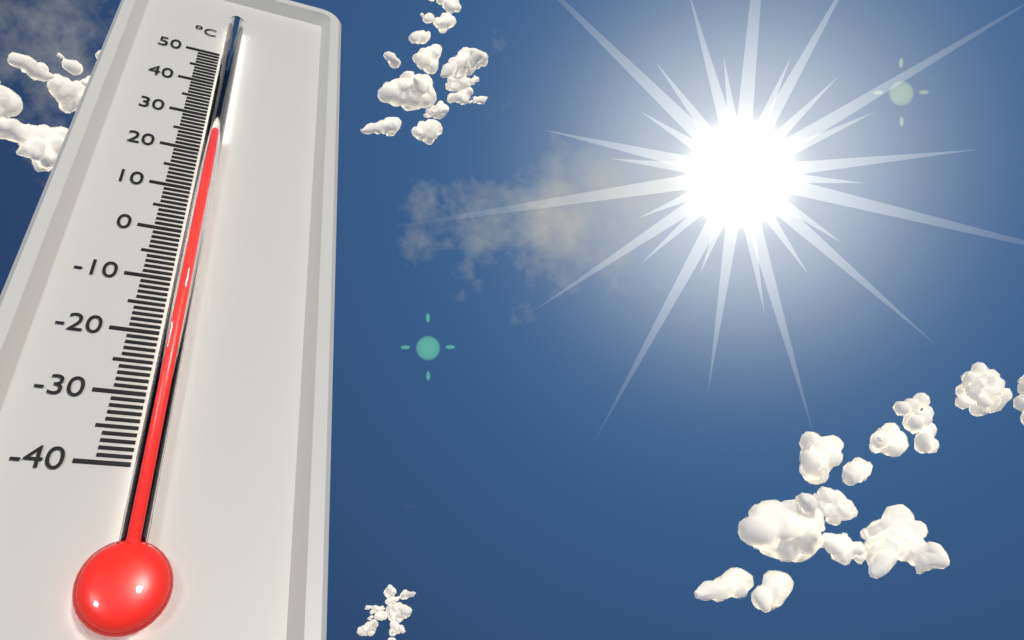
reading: 23 °C
